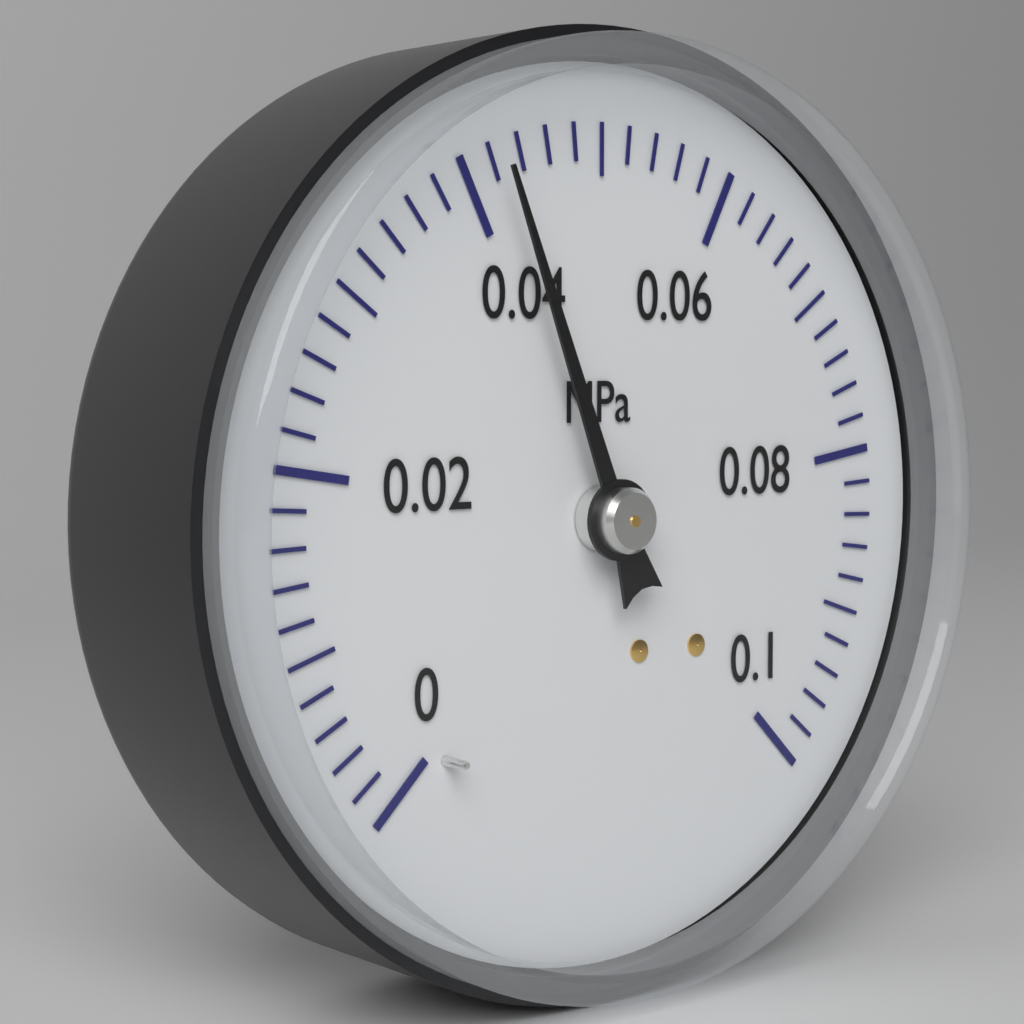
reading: 0.042 MPa
